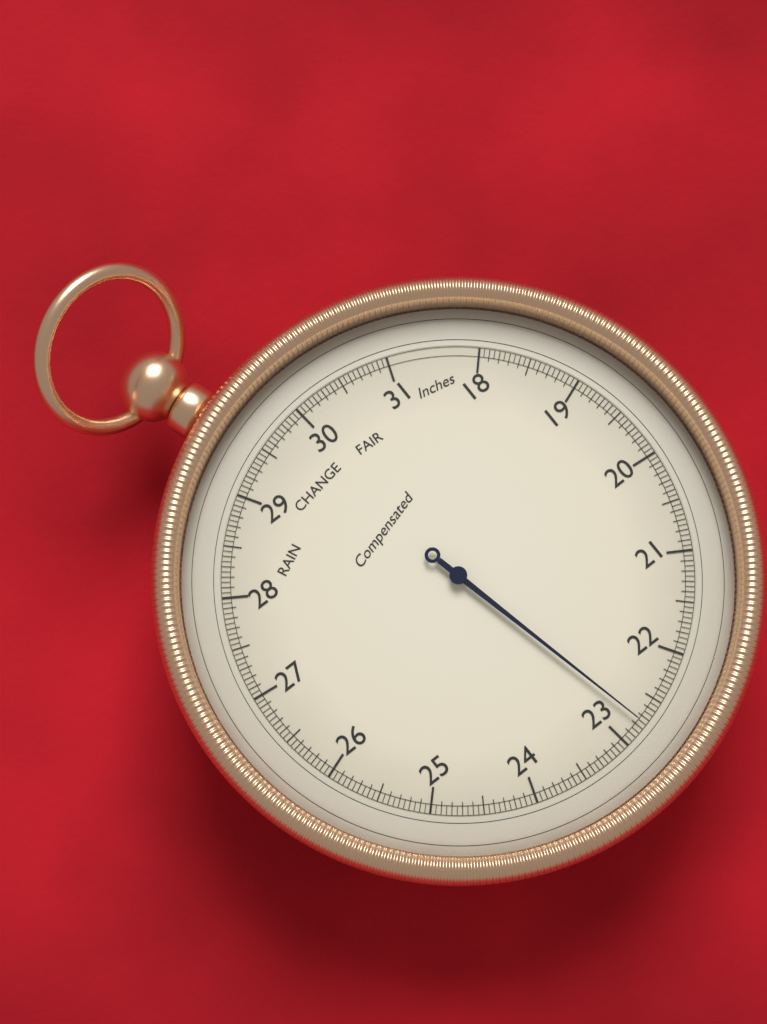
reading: 22.75 inHg
